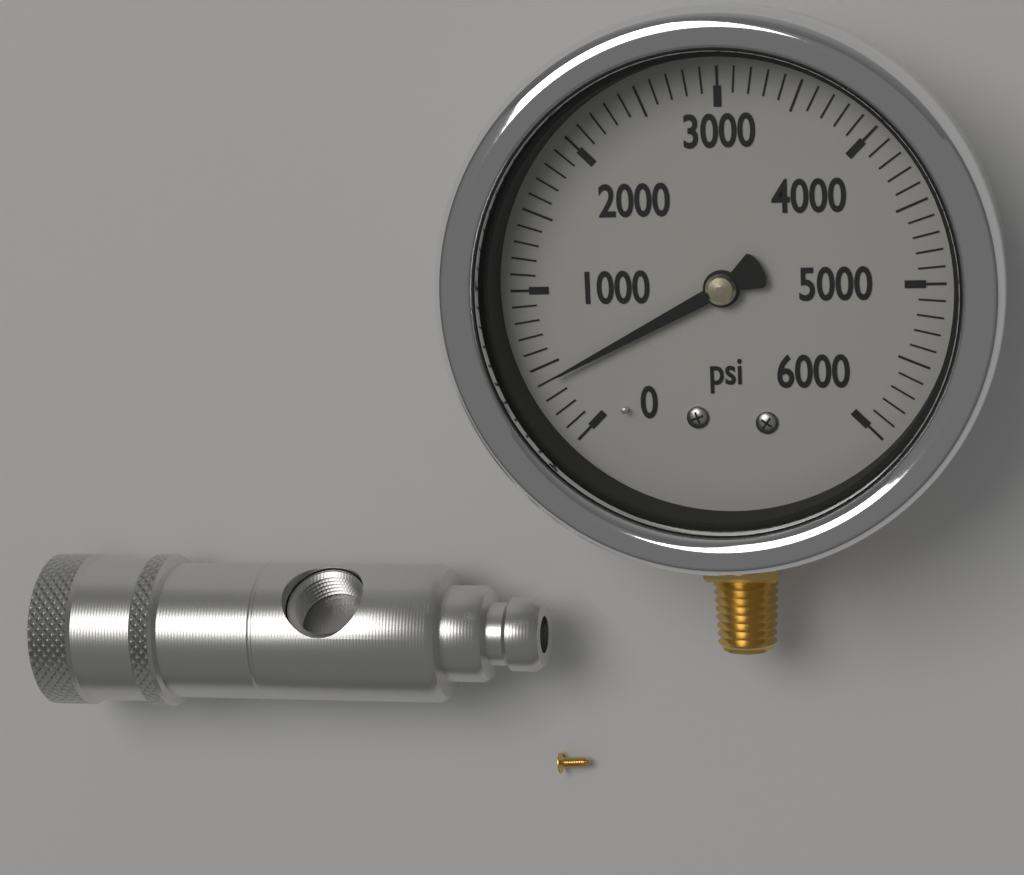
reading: 400 psi
